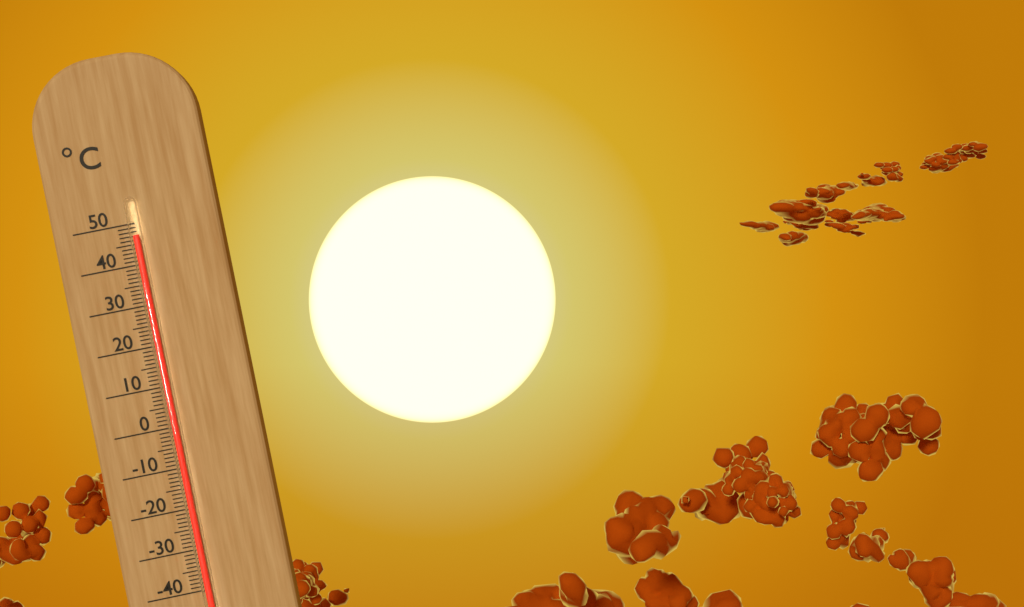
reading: 47 °C
